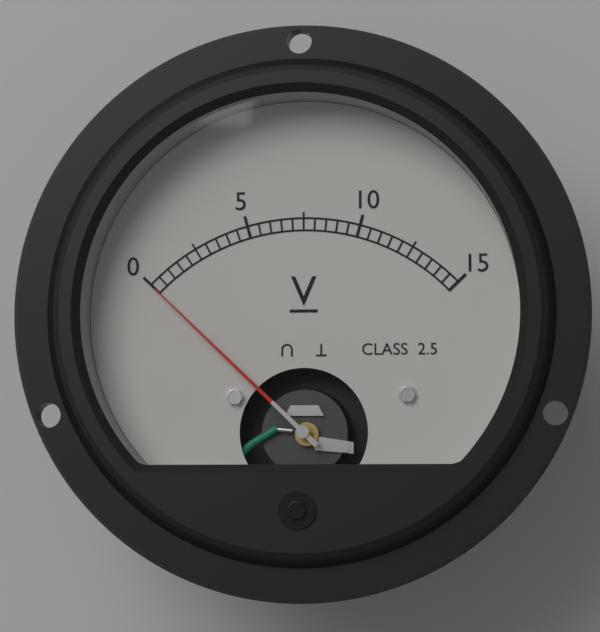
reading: 0.0 V
